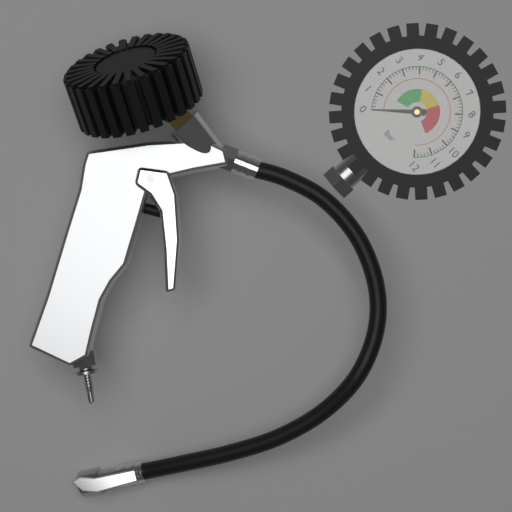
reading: 0.0 bar
